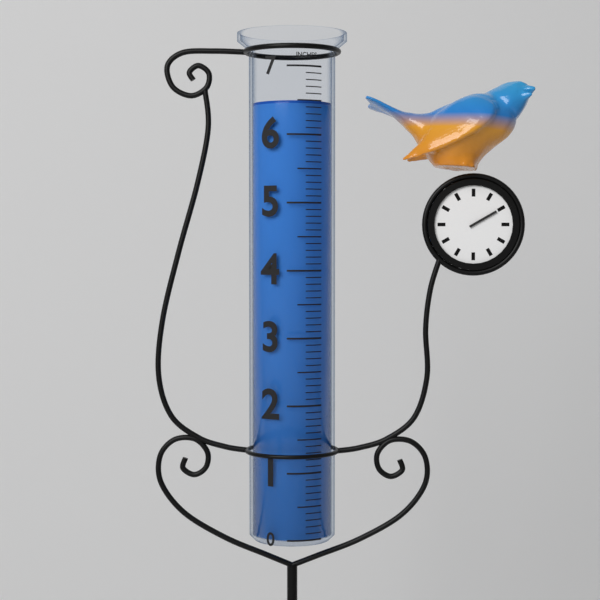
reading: 6.5 in
